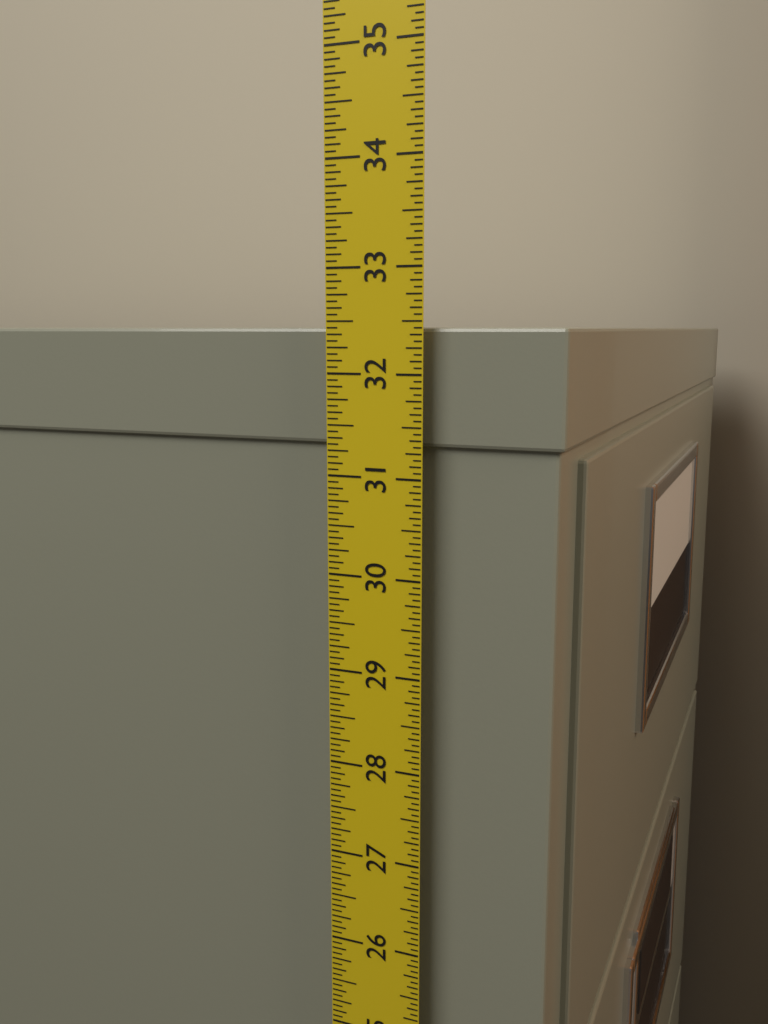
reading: 32.4375 in
